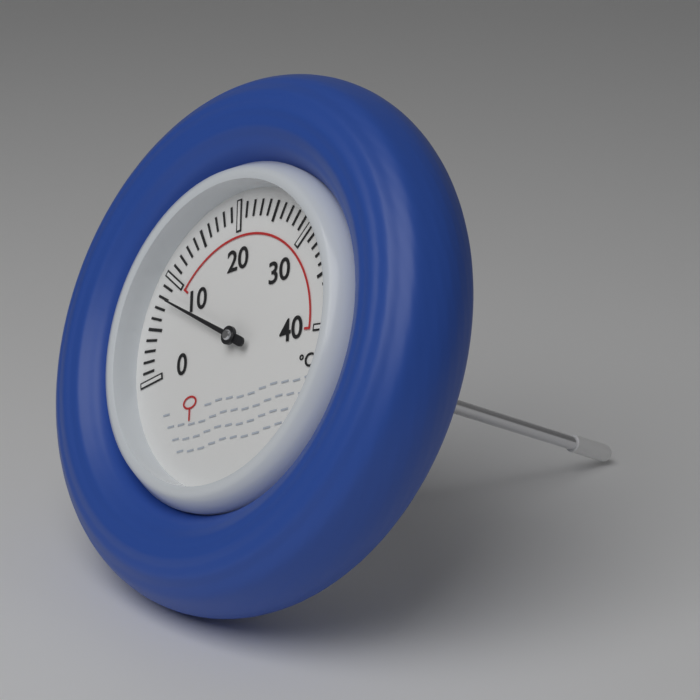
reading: 8 °C
